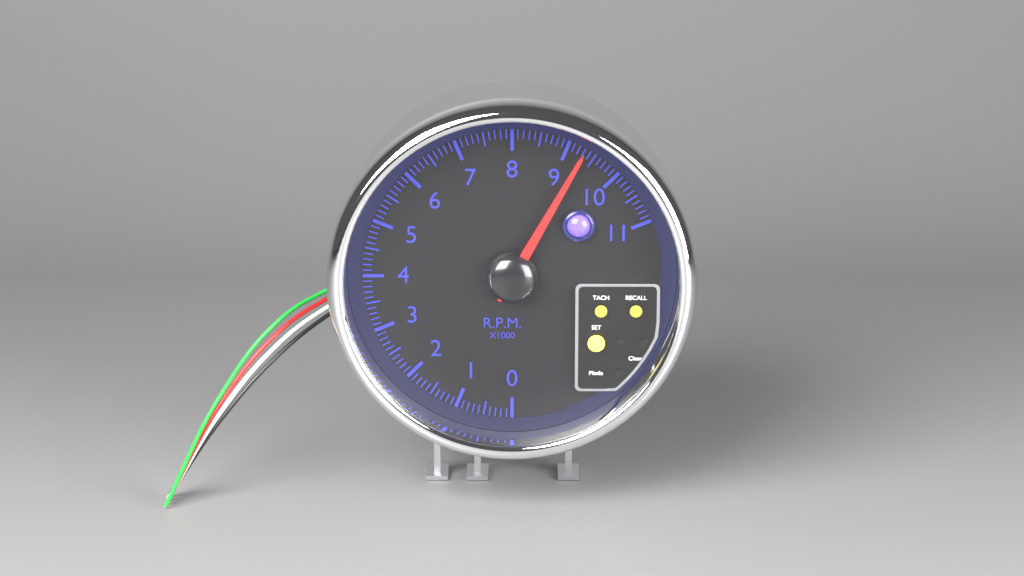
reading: 9.3 rpm x1000
